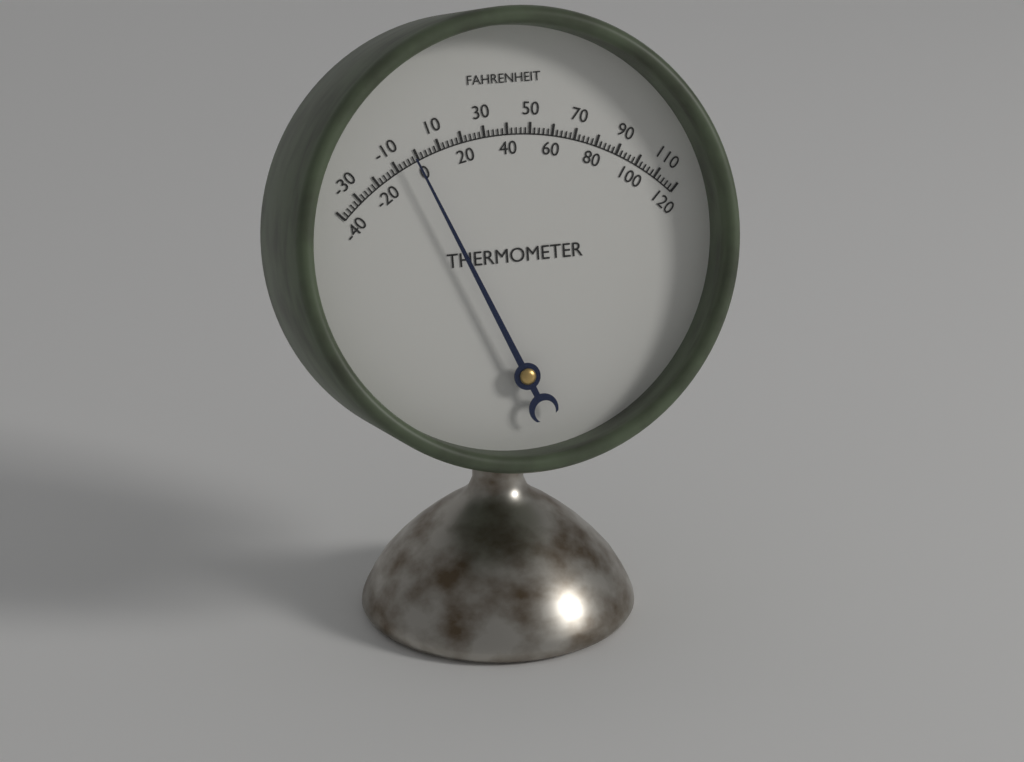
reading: -2 °F
